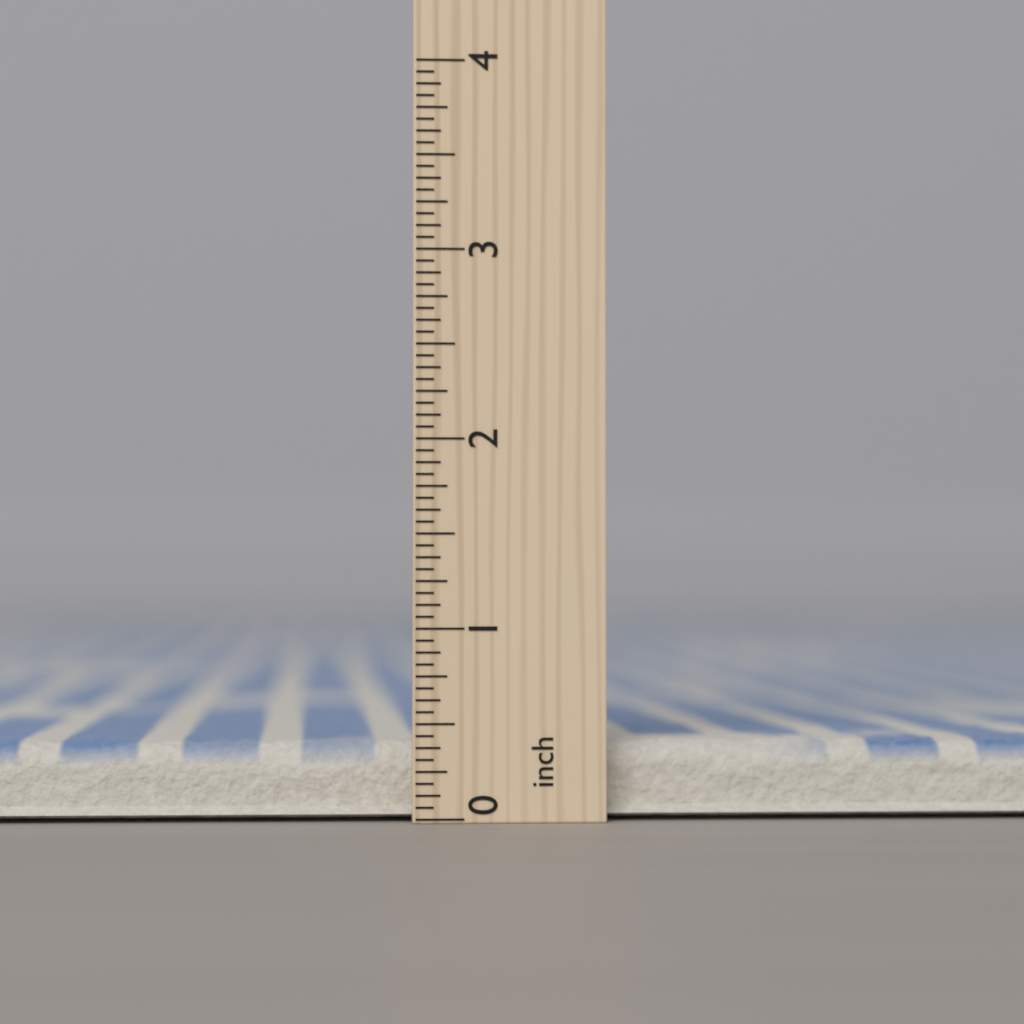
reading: 0.4375 inch
